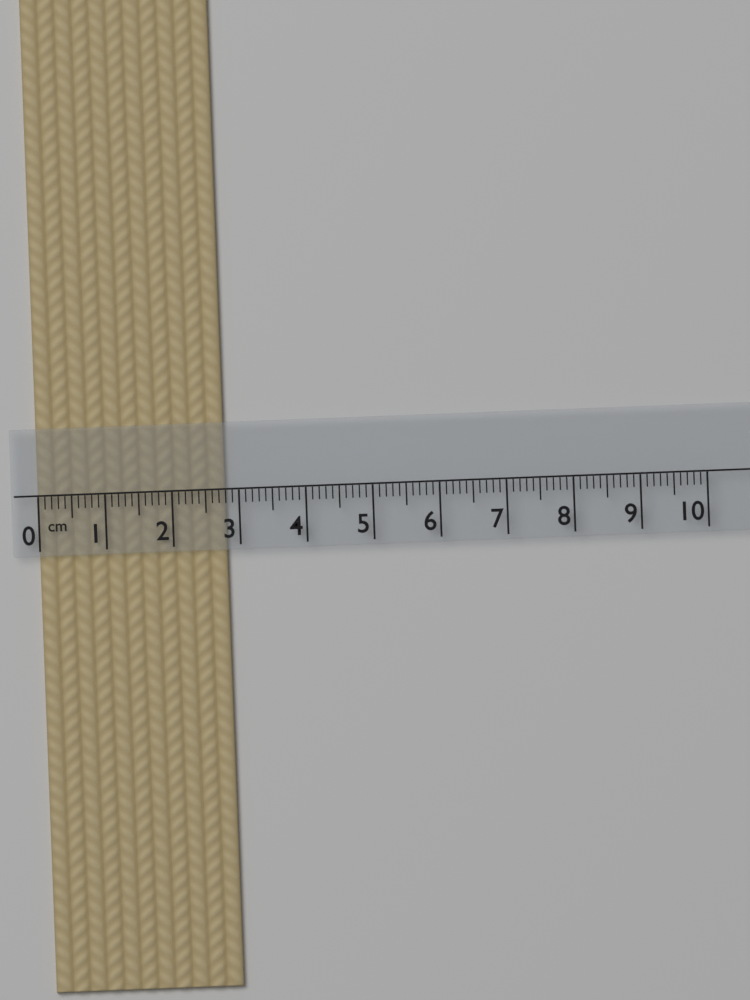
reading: 2.8 cm
